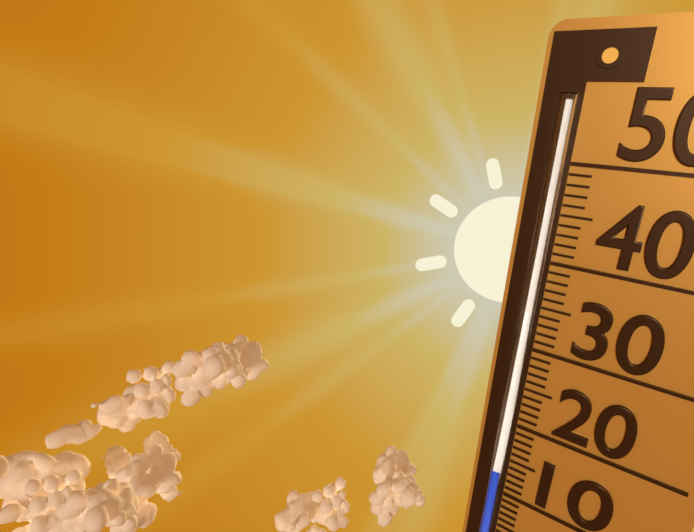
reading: 14 (no unit)
